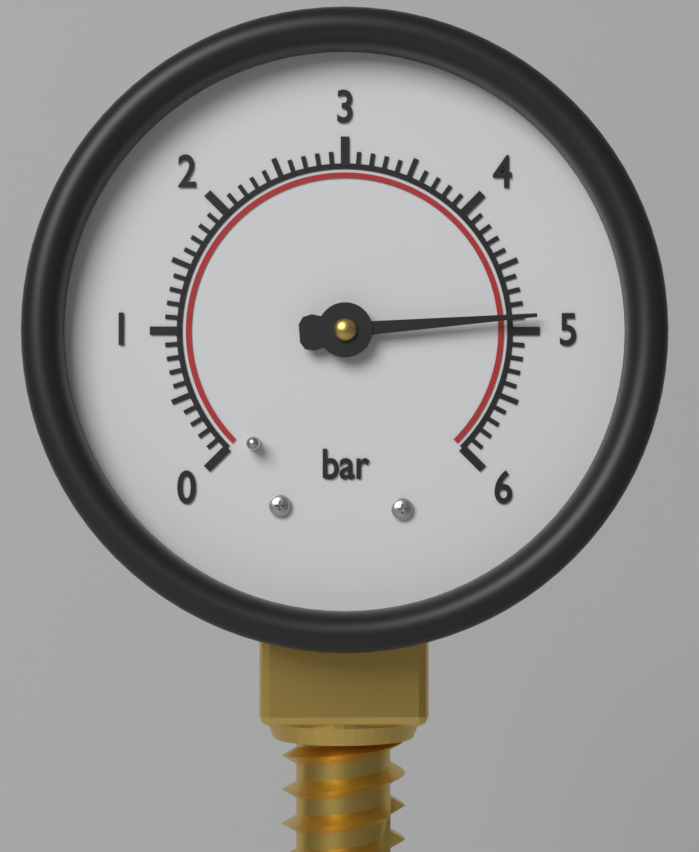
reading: 4.9 bar
